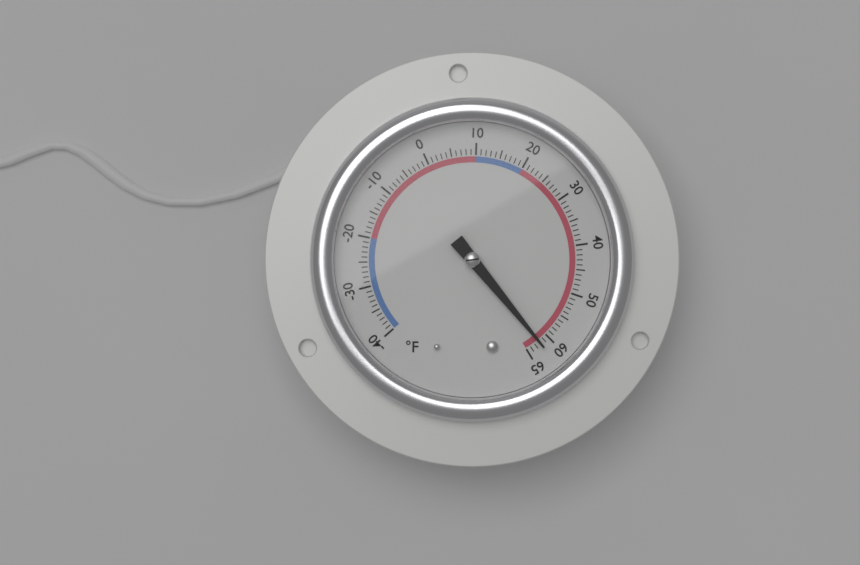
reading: 62 °F
